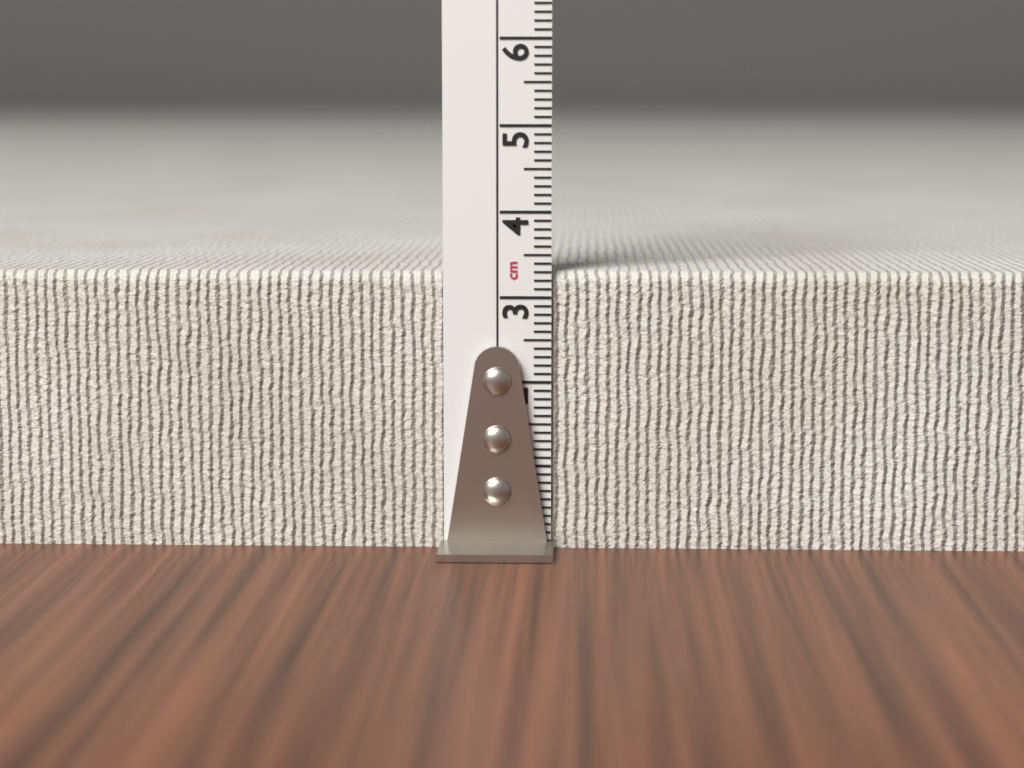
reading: 3.3 cm
